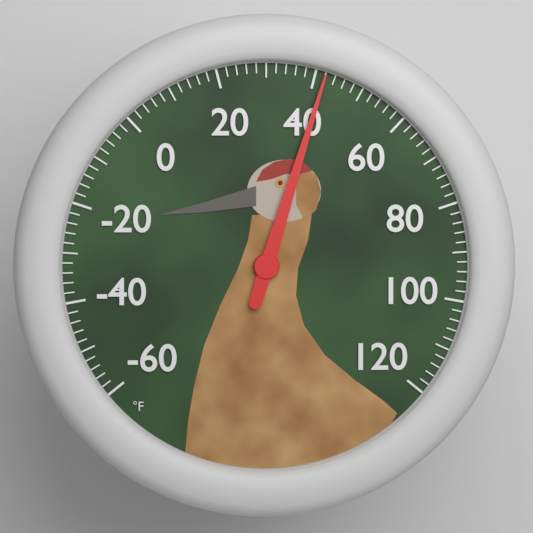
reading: 42 °F
